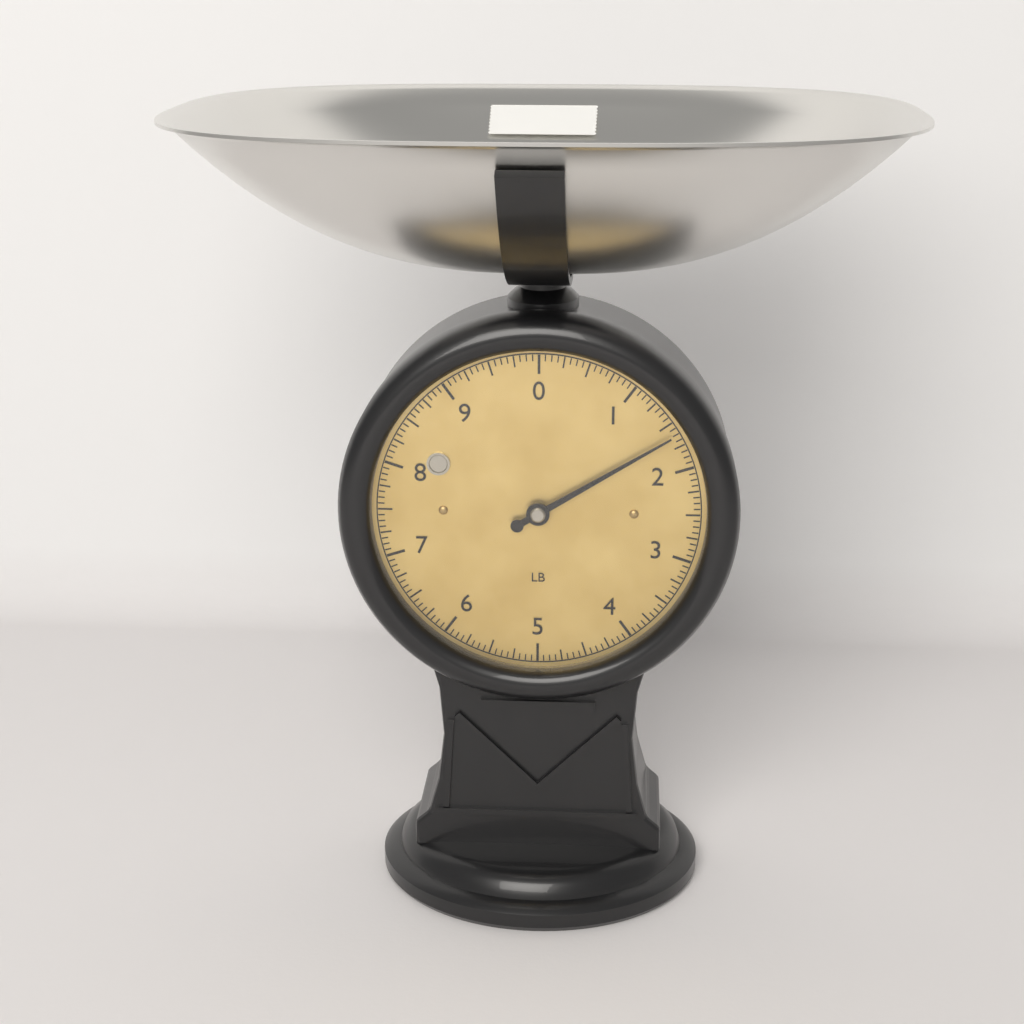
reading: 1.6250 lb
